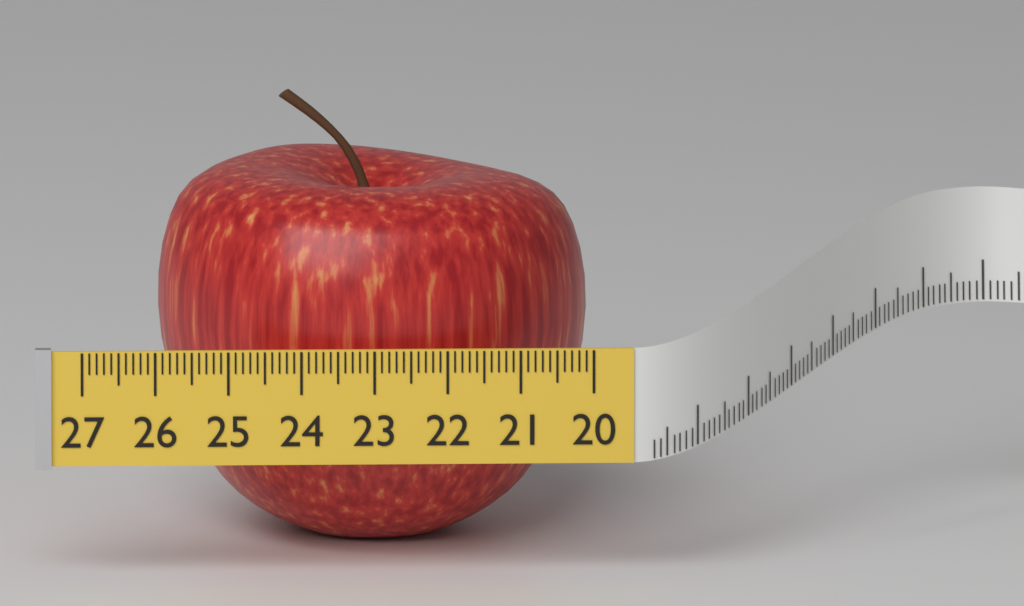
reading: 25.9 (no unit)
